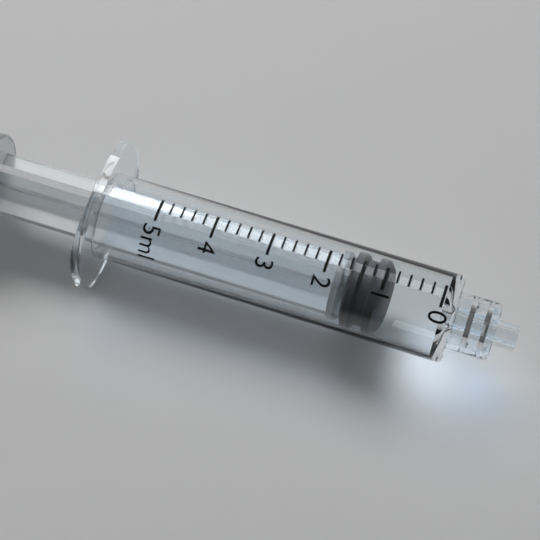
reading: 1.0 ml
